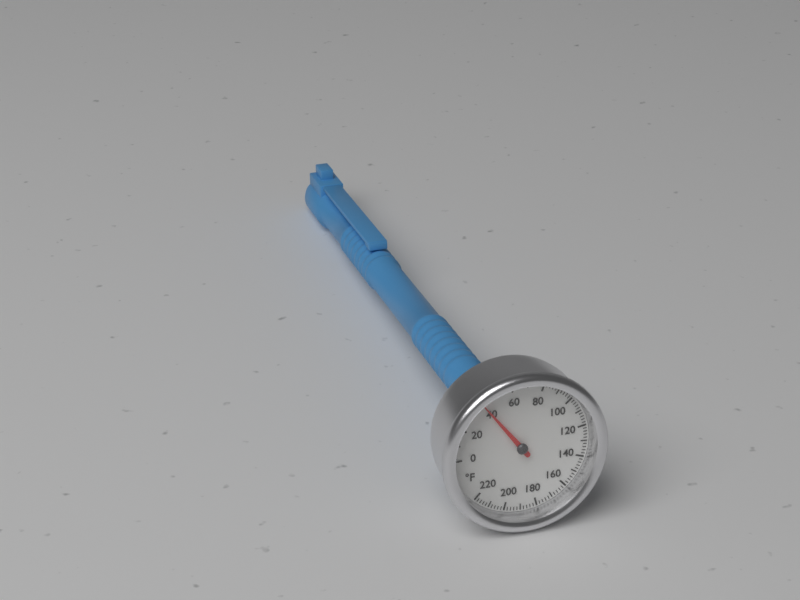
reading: 40 °F
